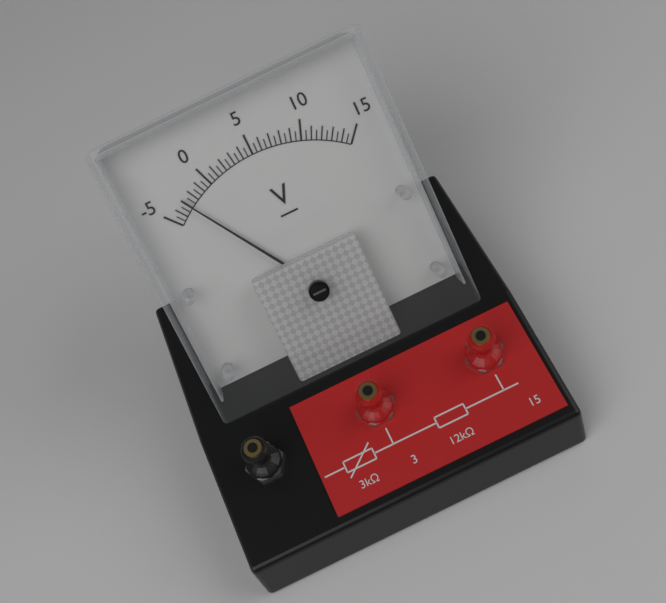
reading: -3.0 V
